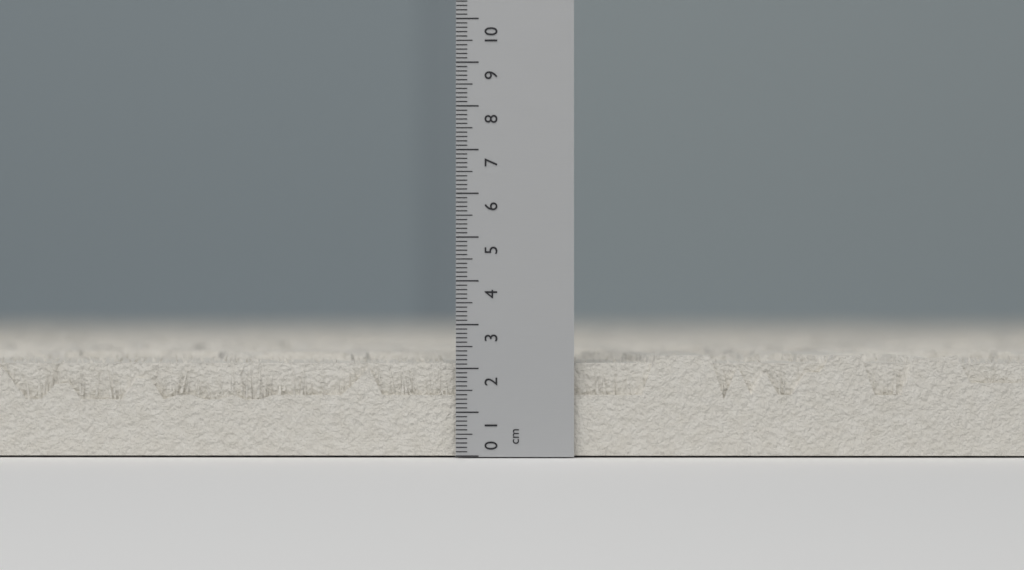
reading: 2.3 cm
